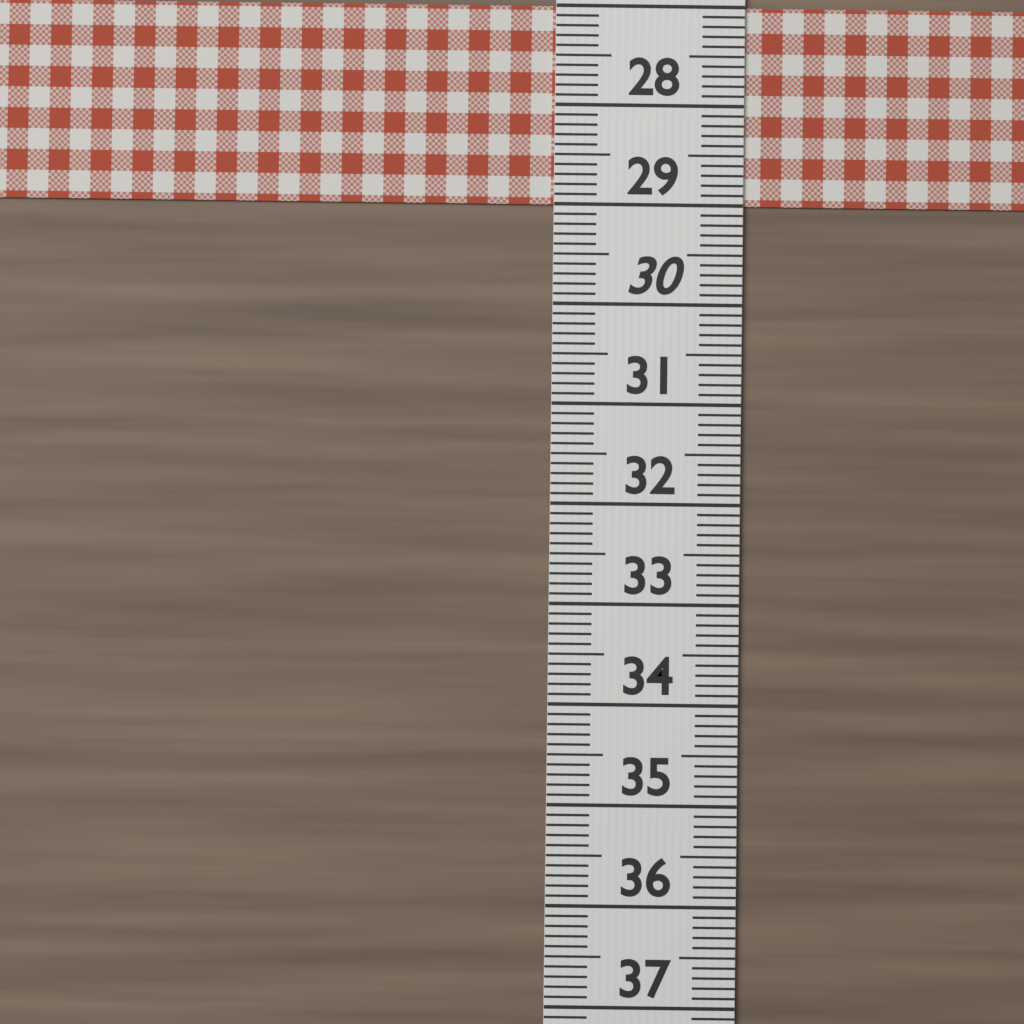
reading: 29.0 (no unit)
